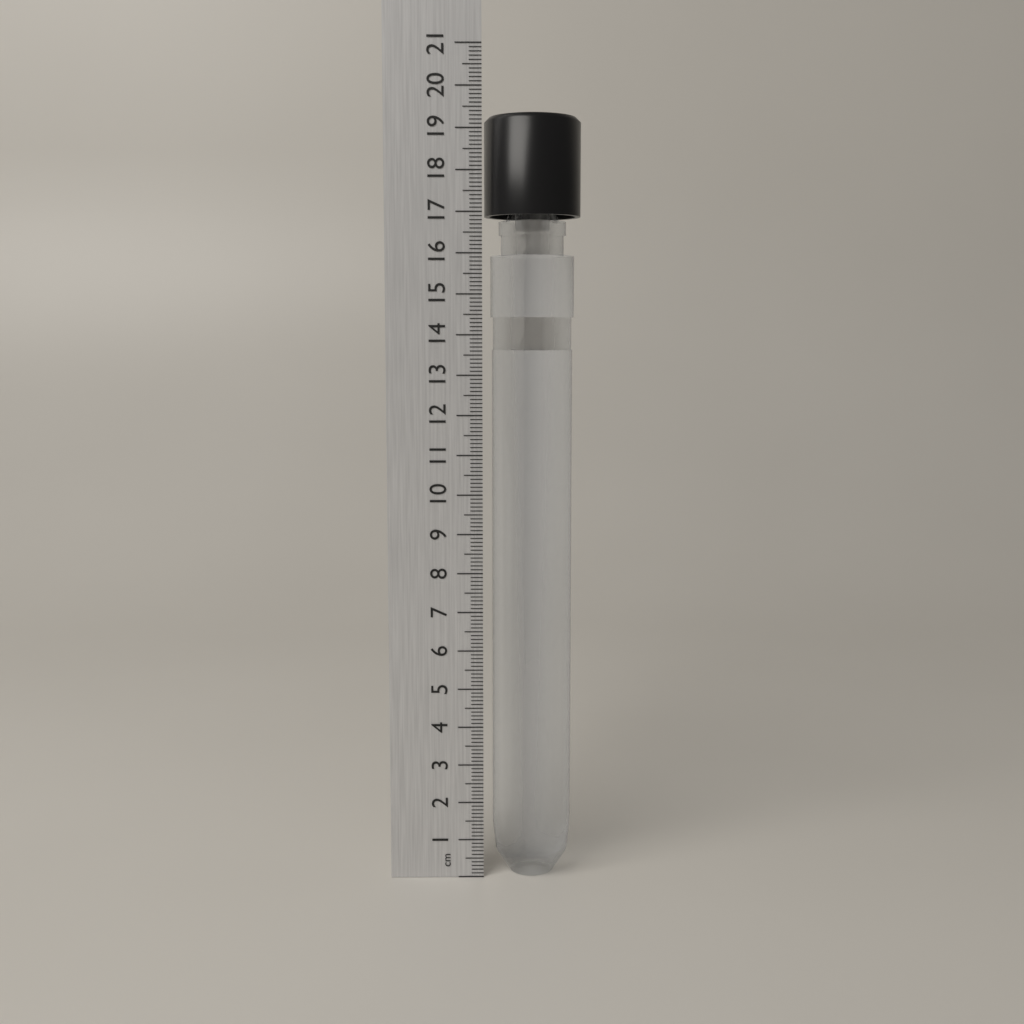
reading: 19.3 cm
